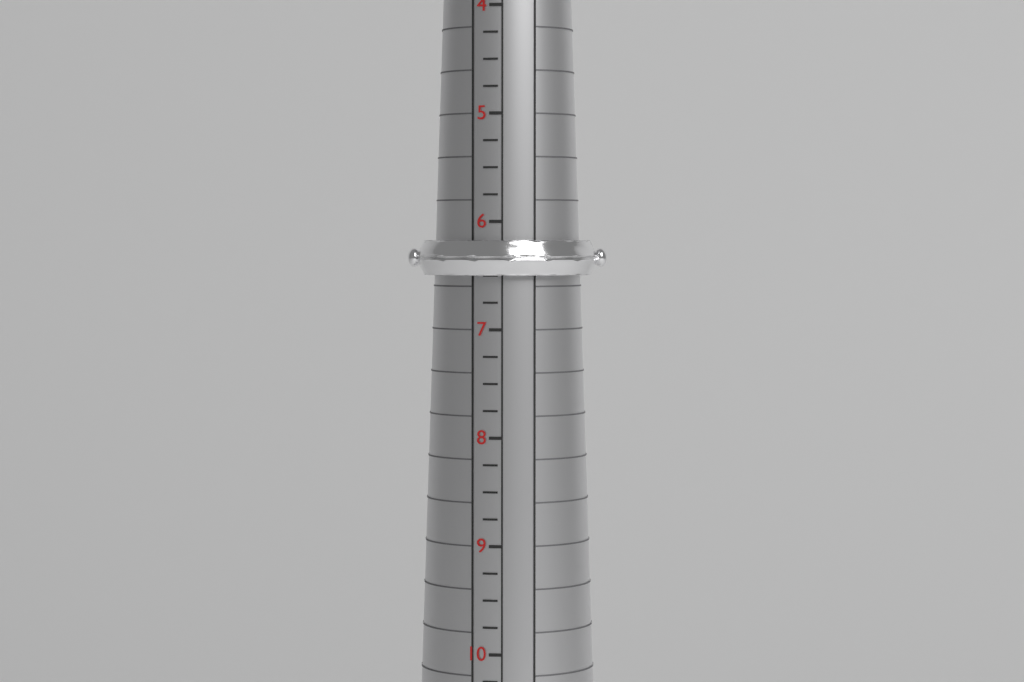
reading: 6.50 (no unit)
